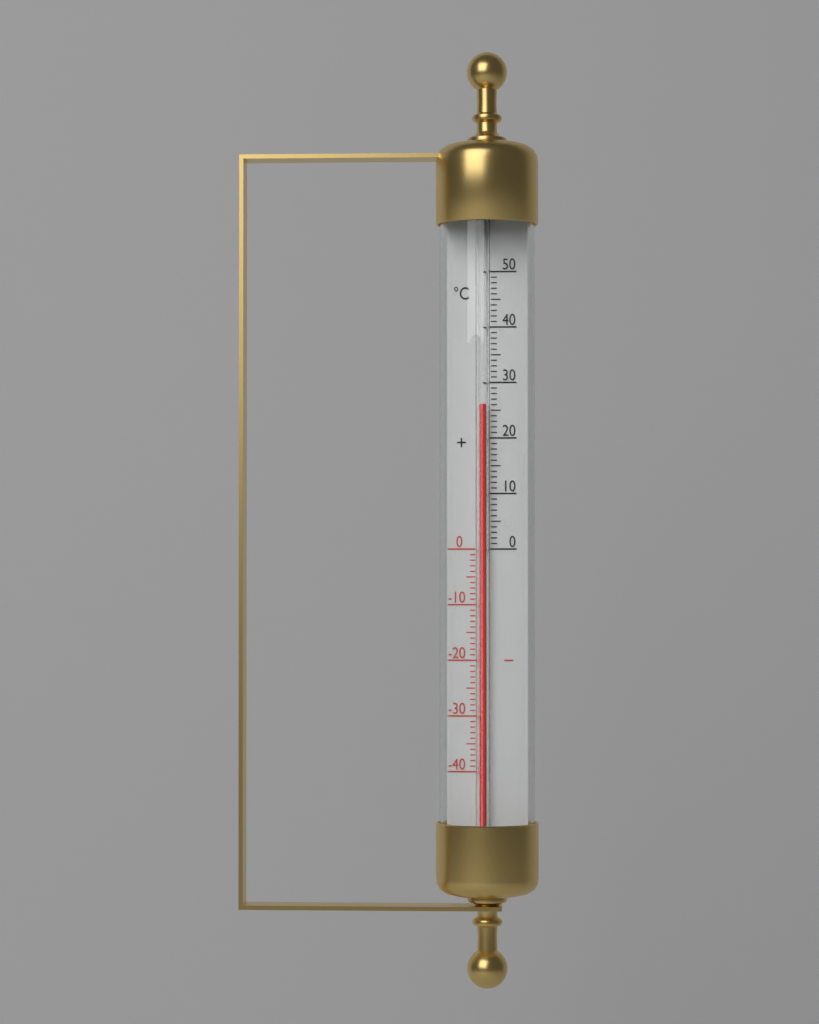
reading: 26 °C
